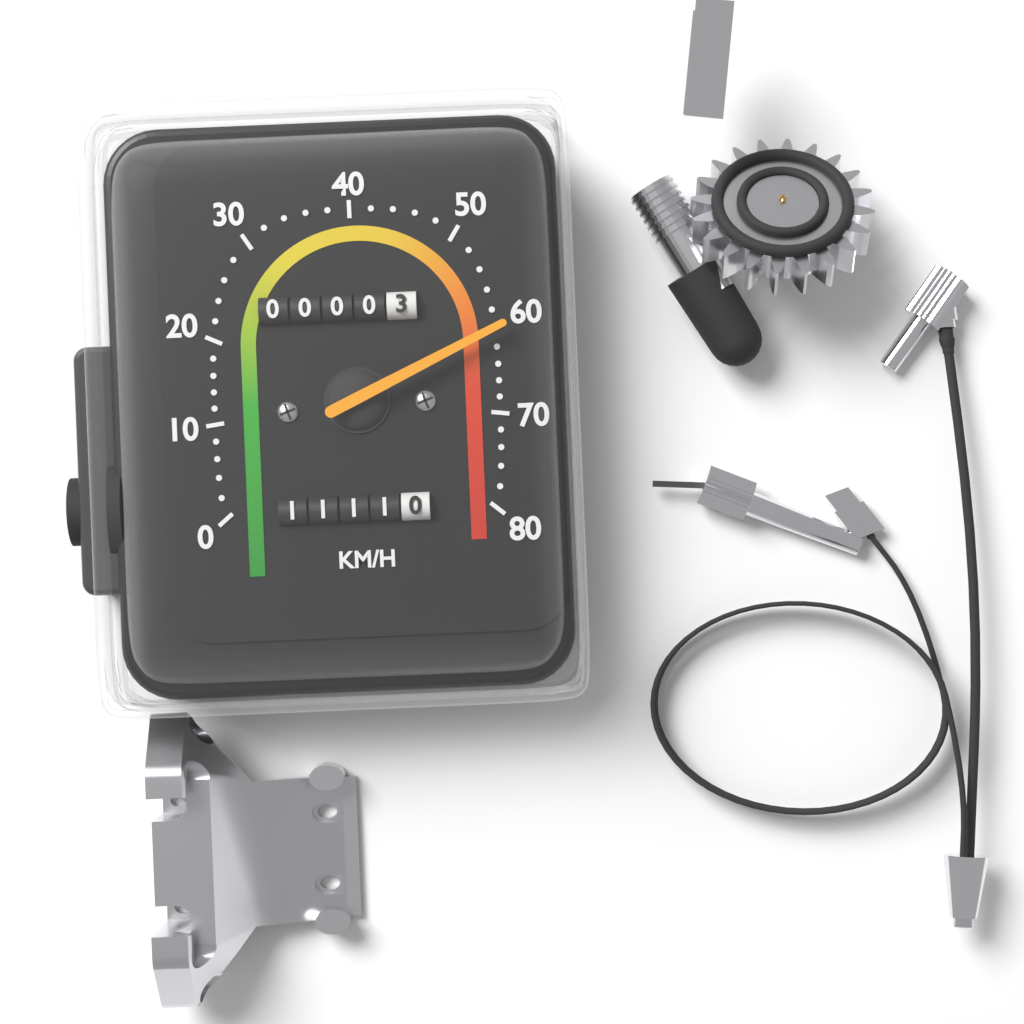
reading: 60 km/h
